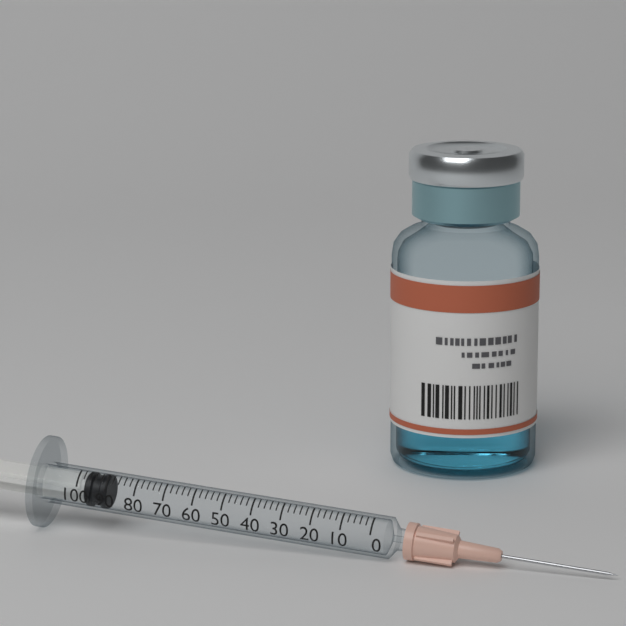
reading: 90 (no unit)
